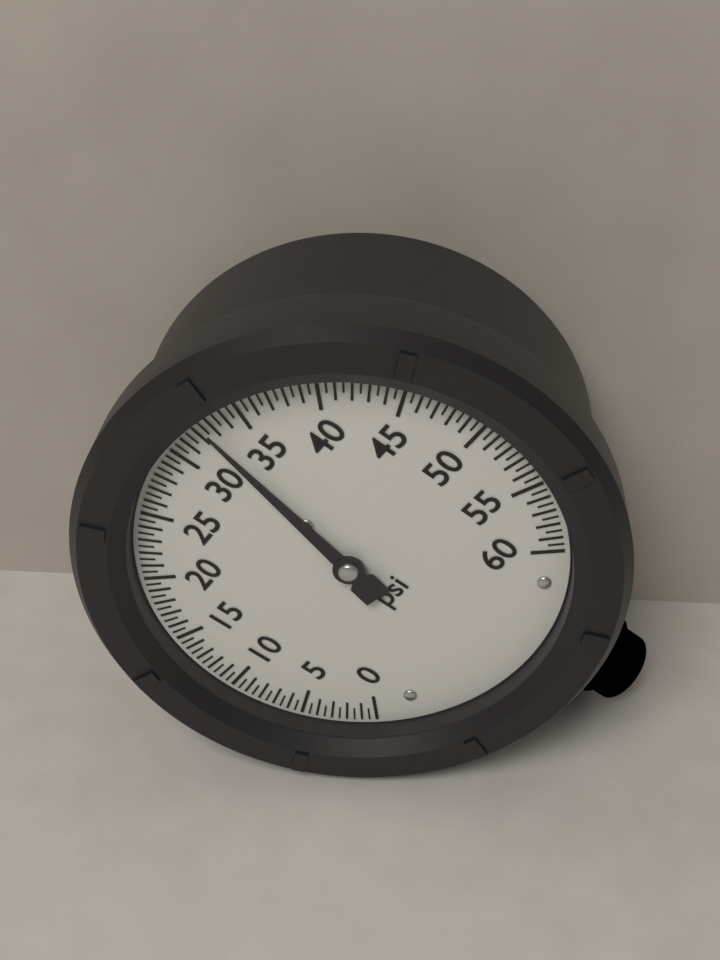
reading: 32.5 psi
